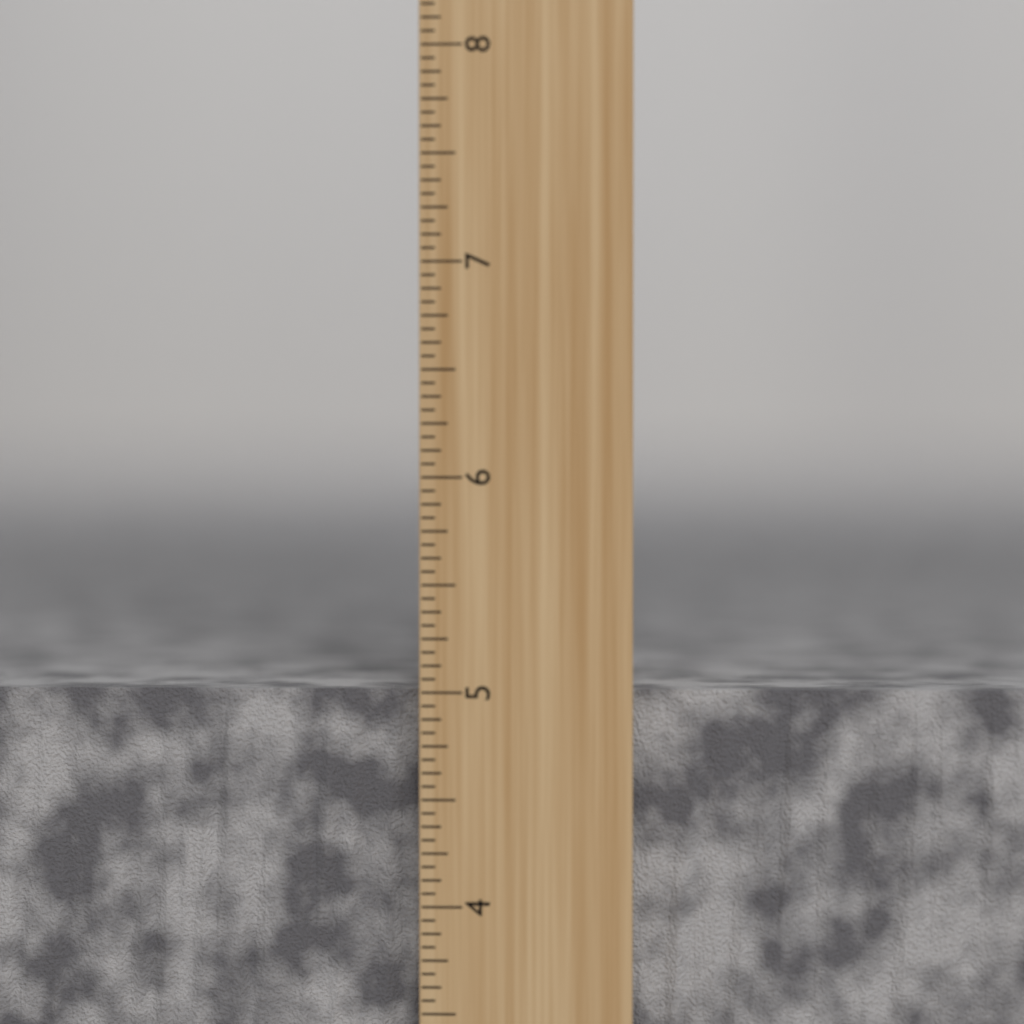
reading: 5.0000 inch
